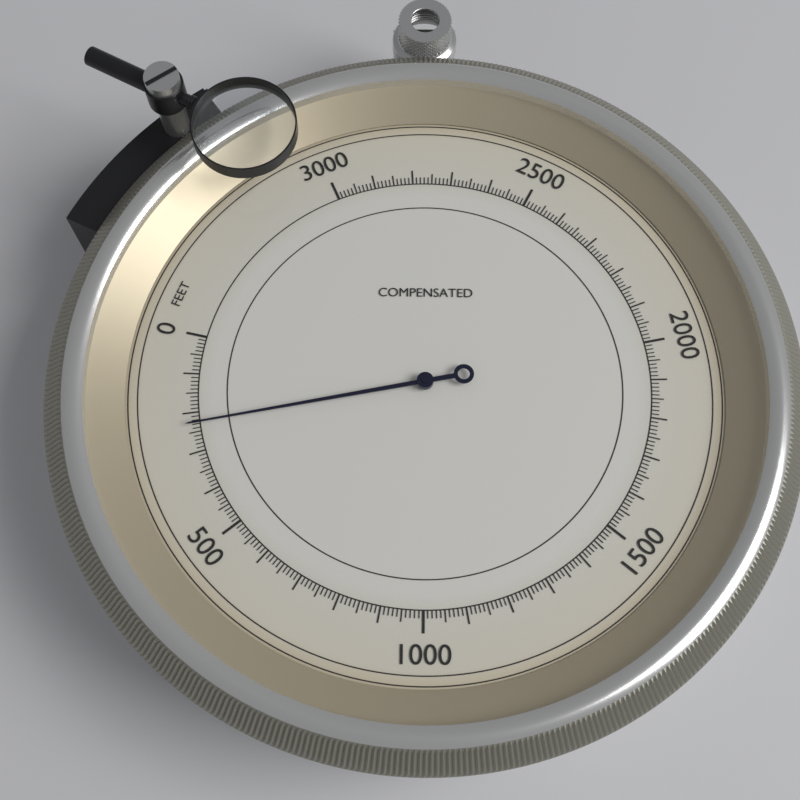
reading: 230 feet
